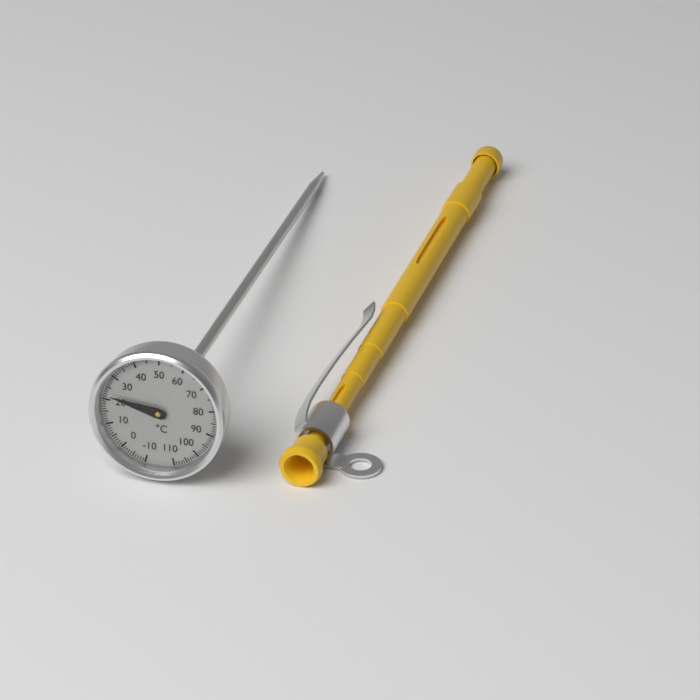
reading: 22 °C
